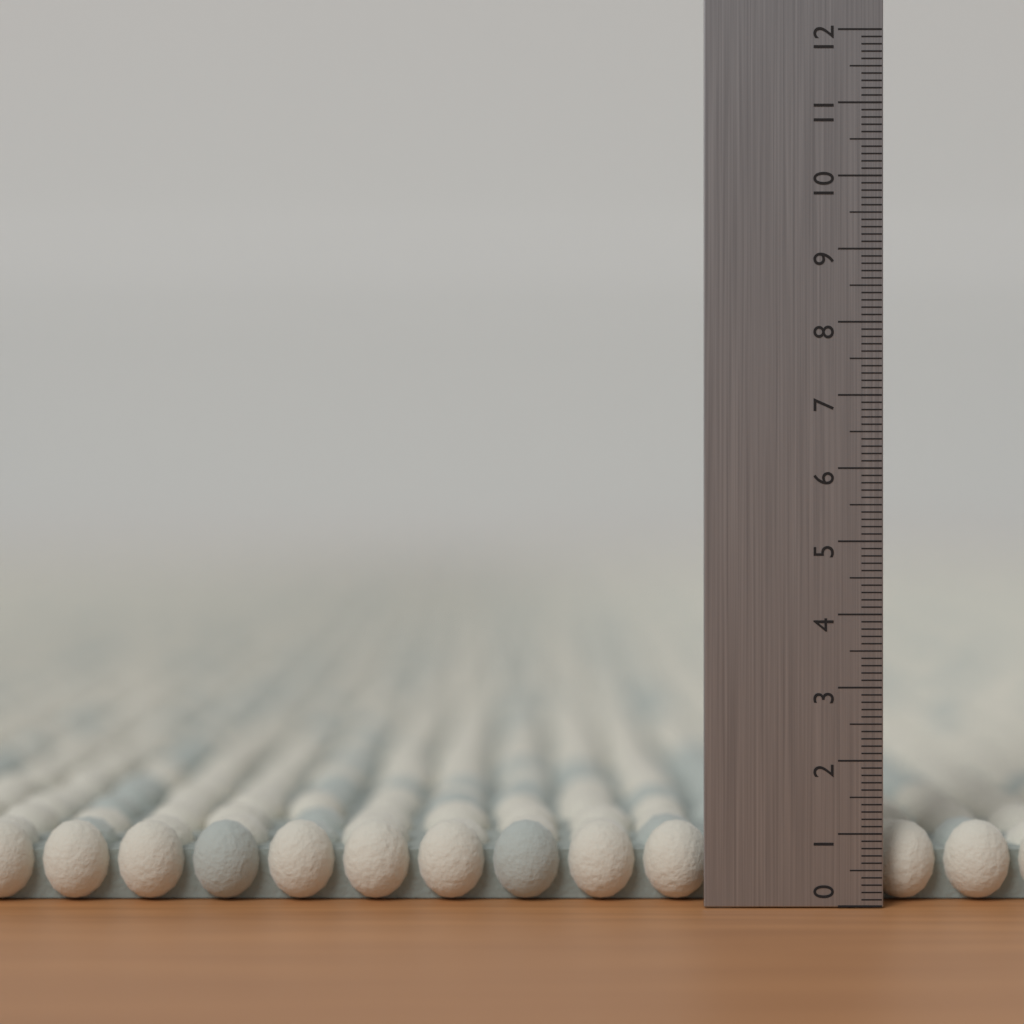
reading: 1.1 (no unit)
